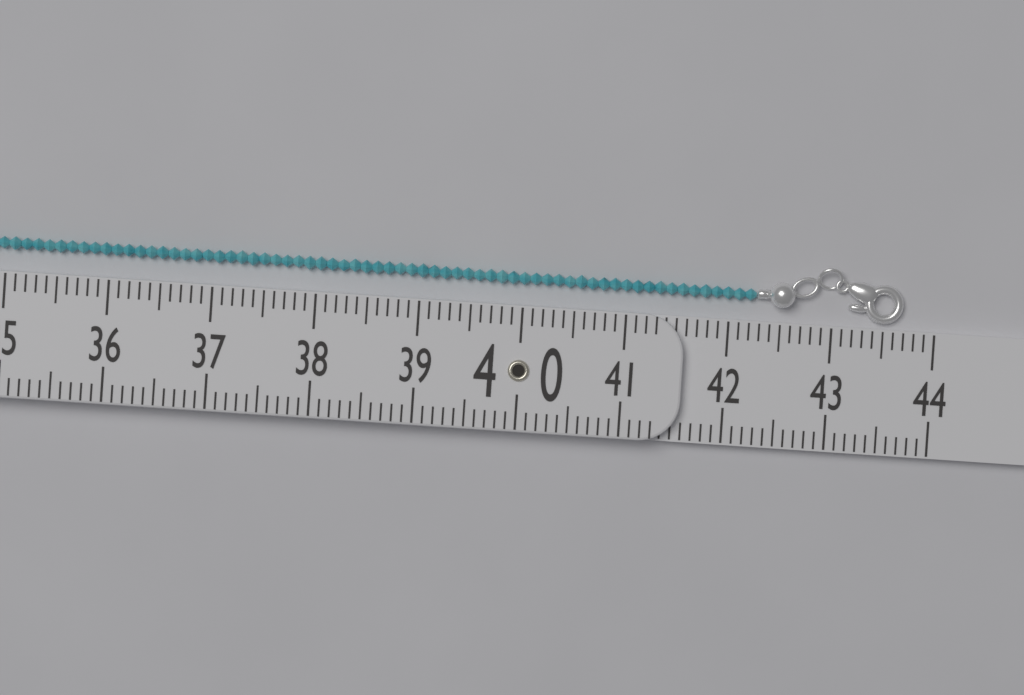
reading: 43.7 (no unit)
